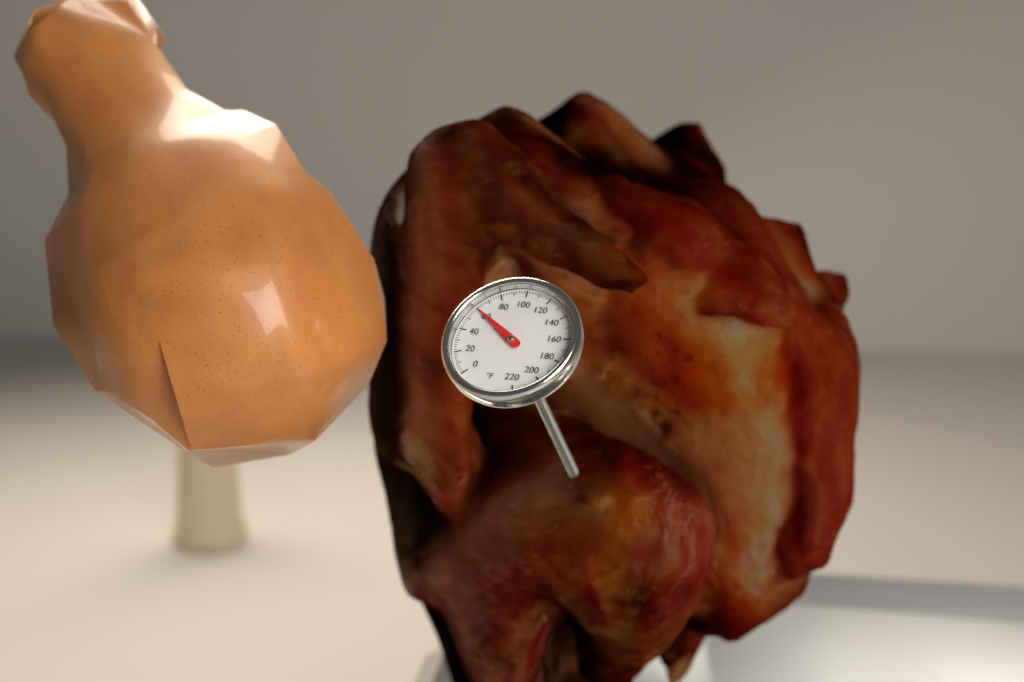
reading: 60 °F
